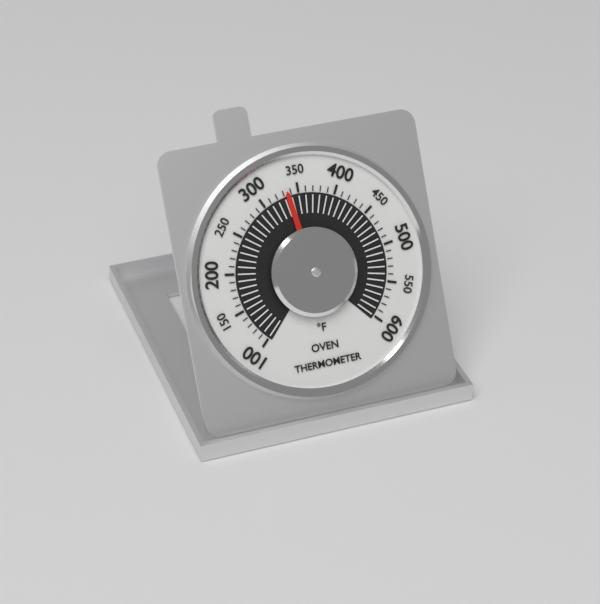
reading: 335 °F
